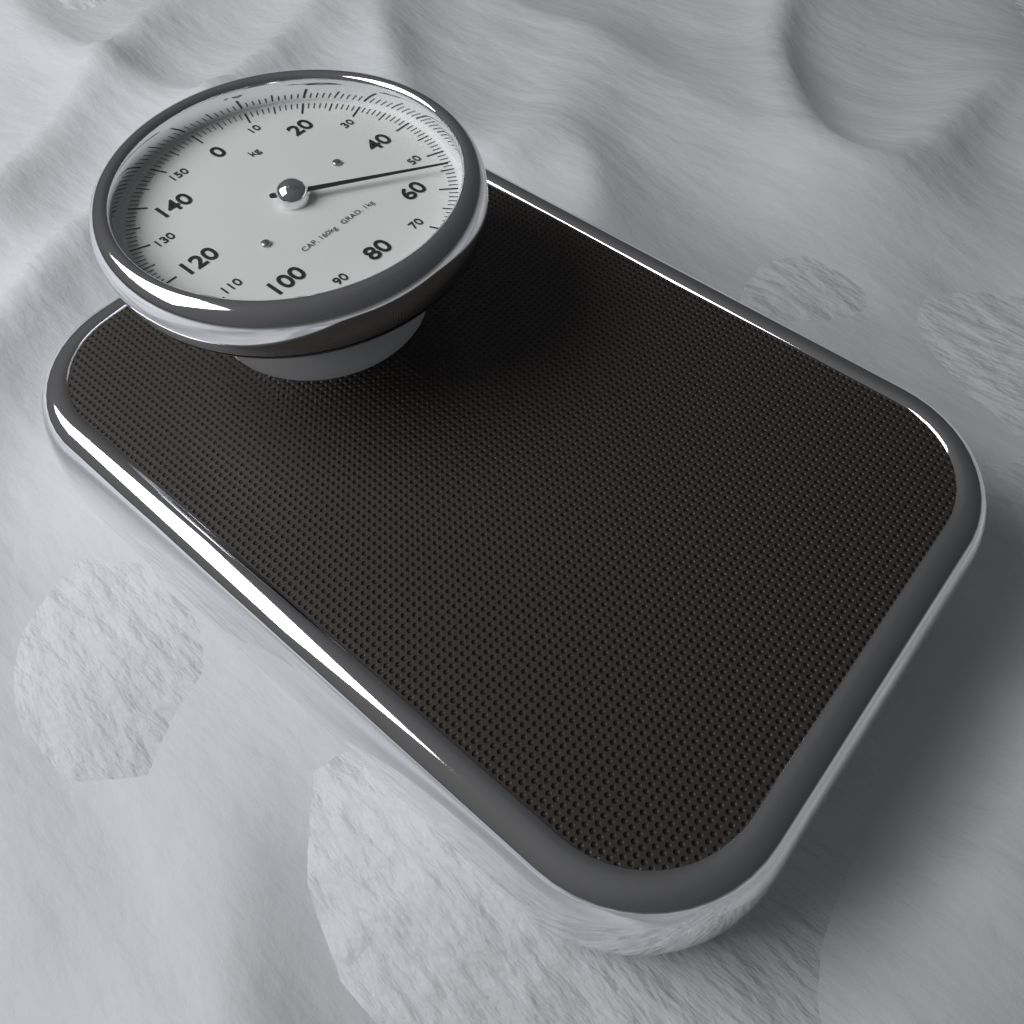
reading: 55 kg
